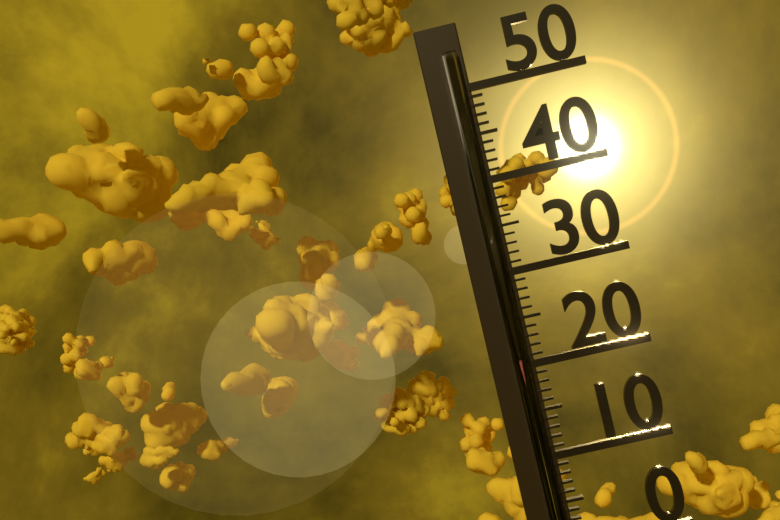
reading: 21 (no unit)
